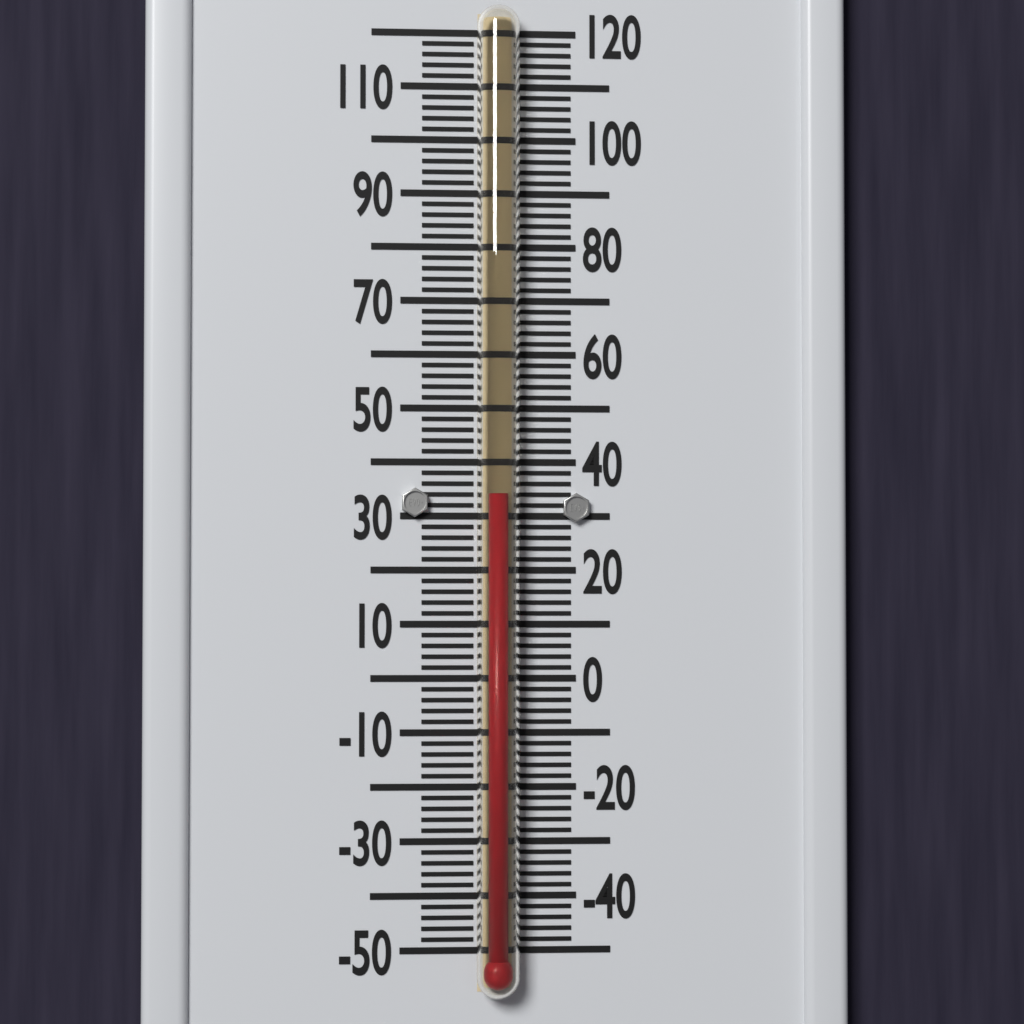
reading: 34 °F
